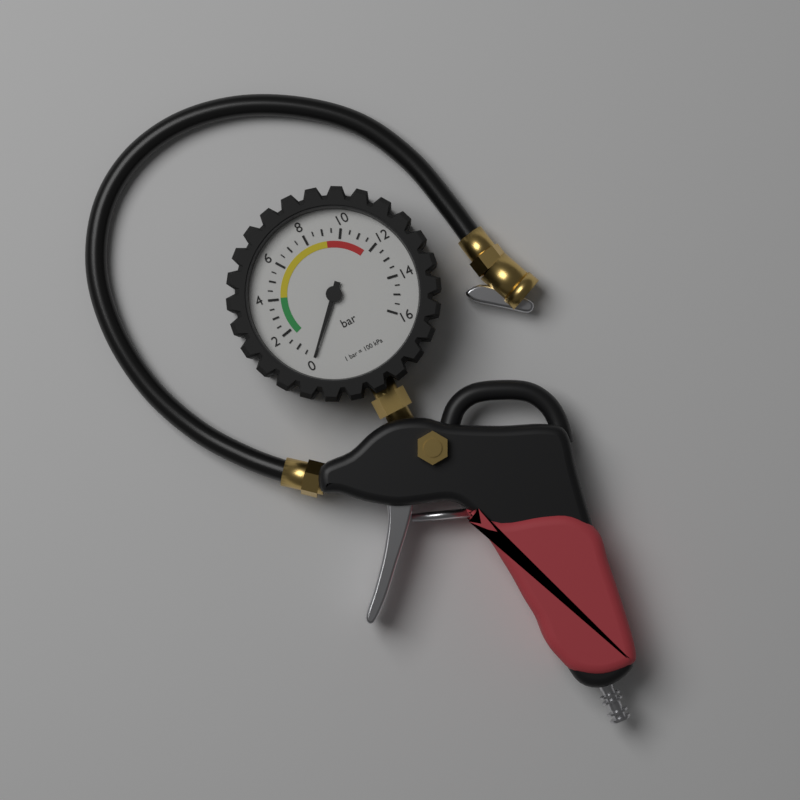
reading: 0.0 bar
